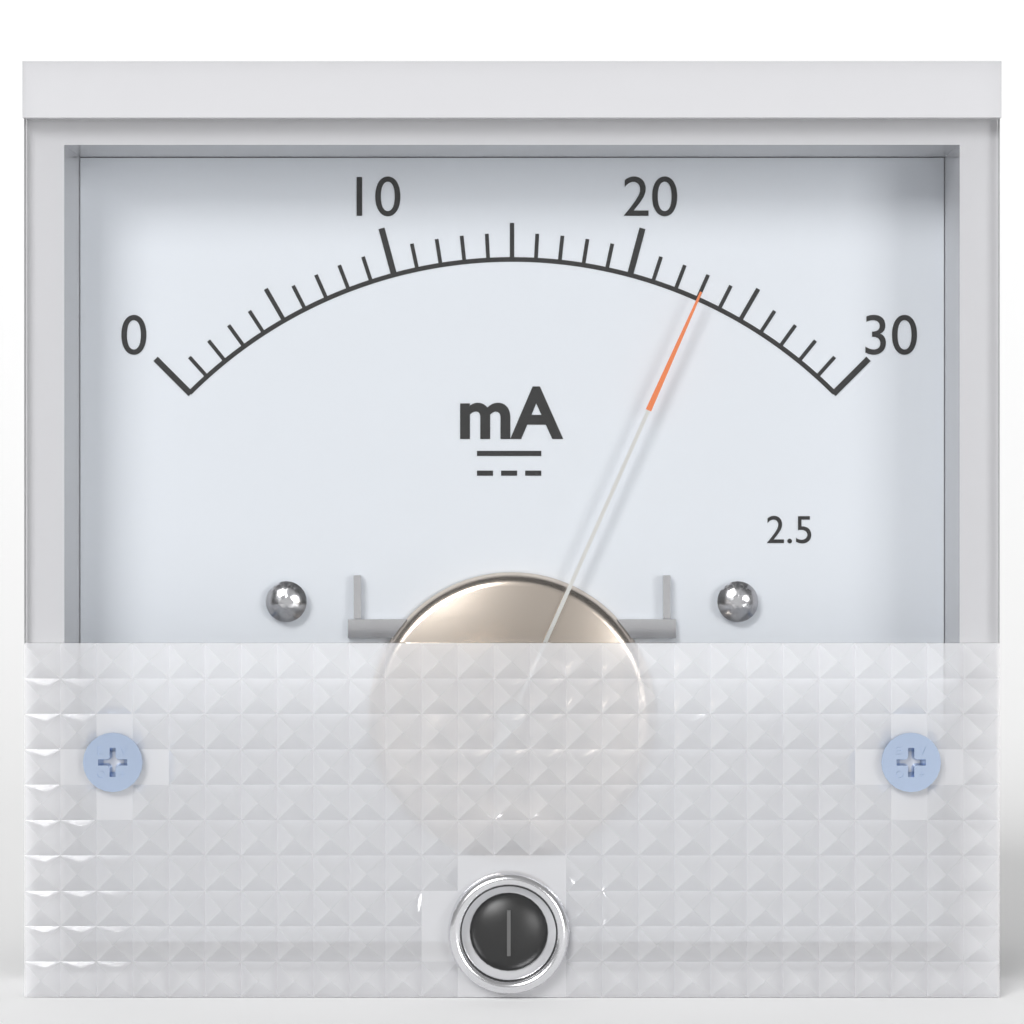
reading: 23 mA
